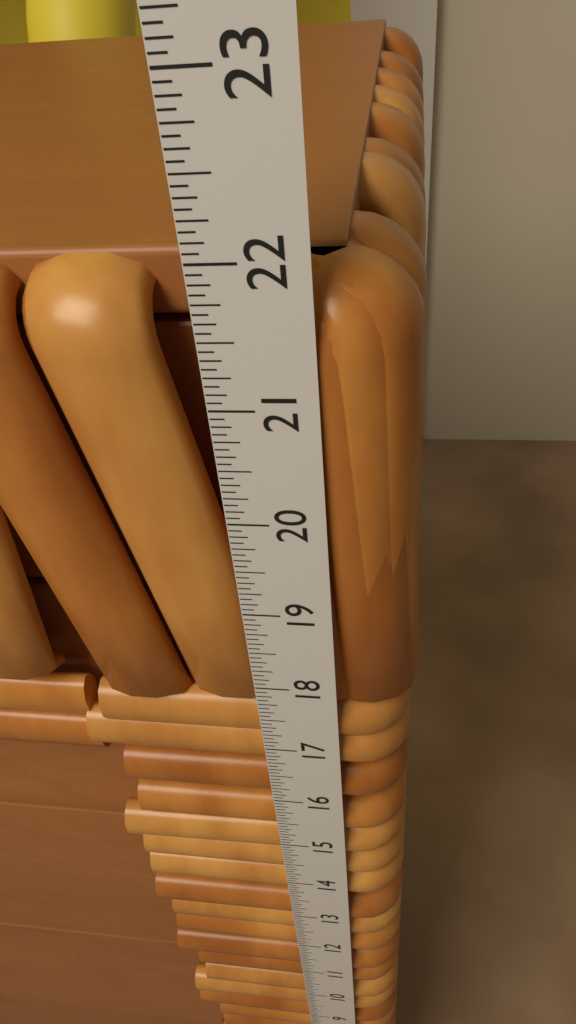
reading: 21.8750 in
